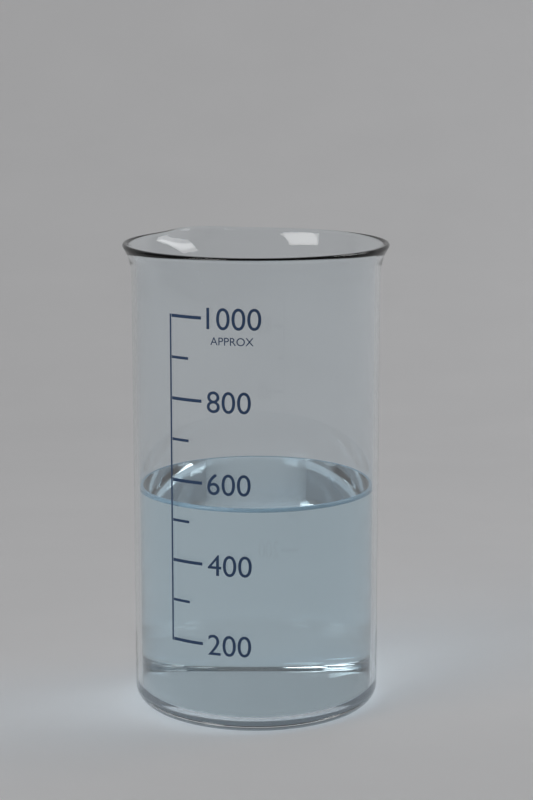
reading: 540 (no unit)
